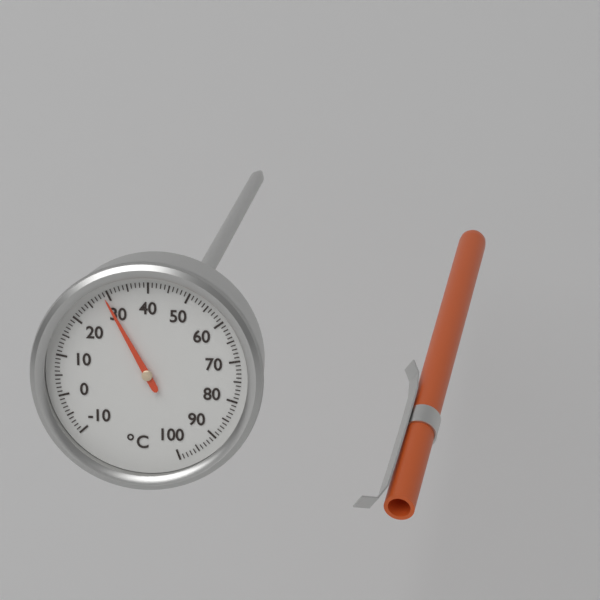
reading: 29 °C
